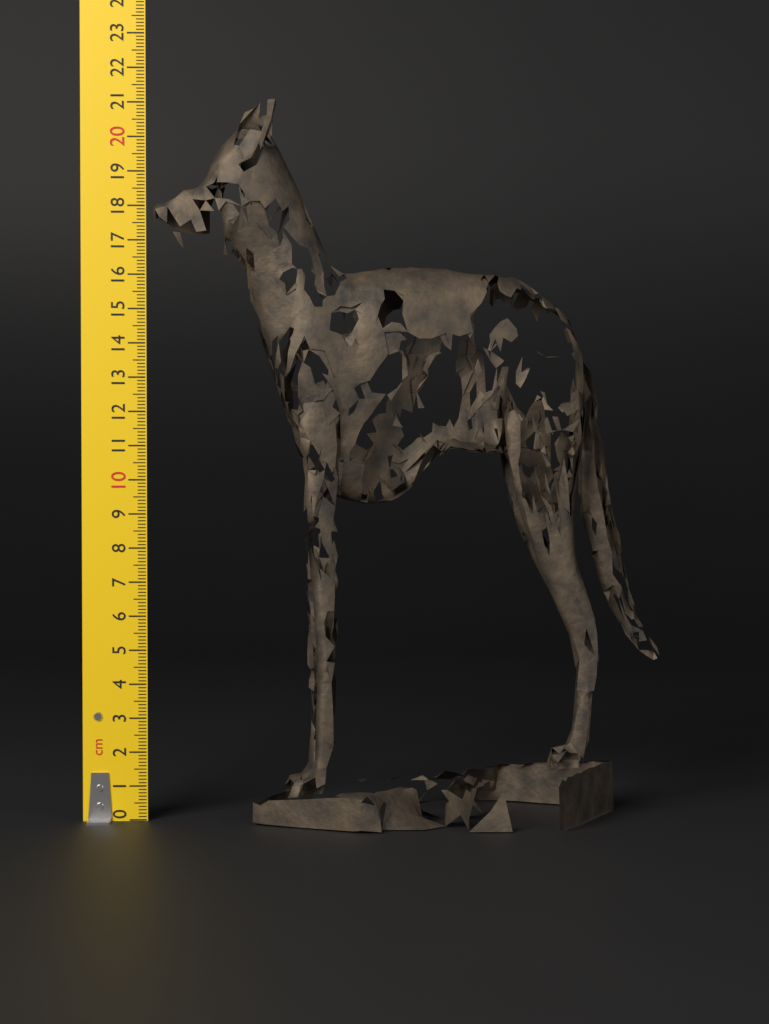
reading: 21.0 cm
